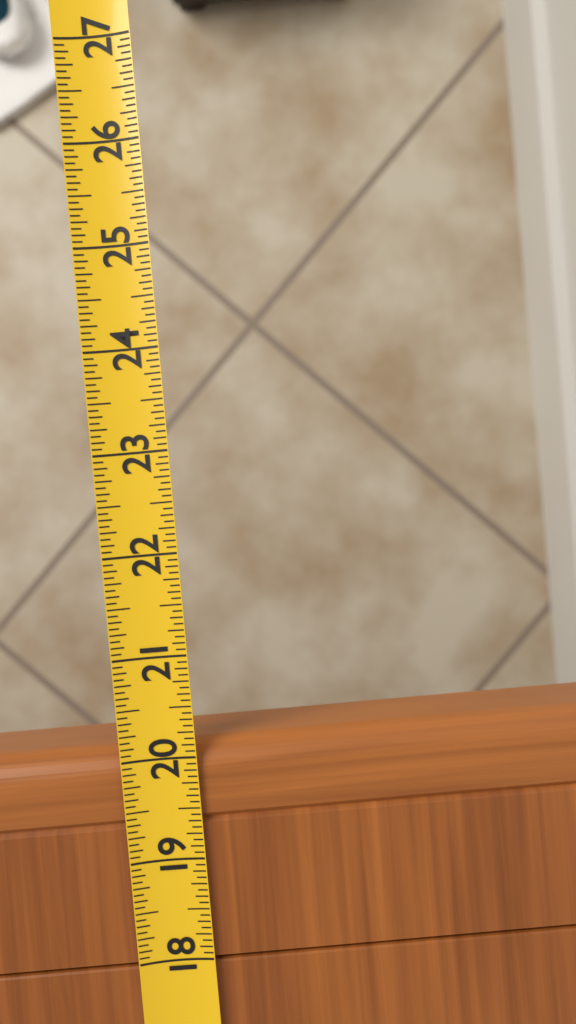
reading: 20.1250 (no unit)
